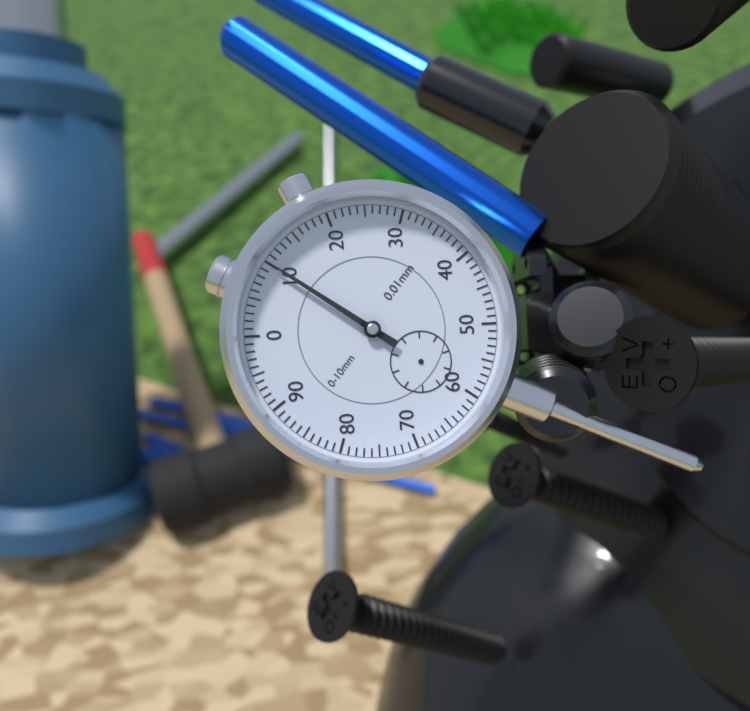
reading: 0.10 mm
